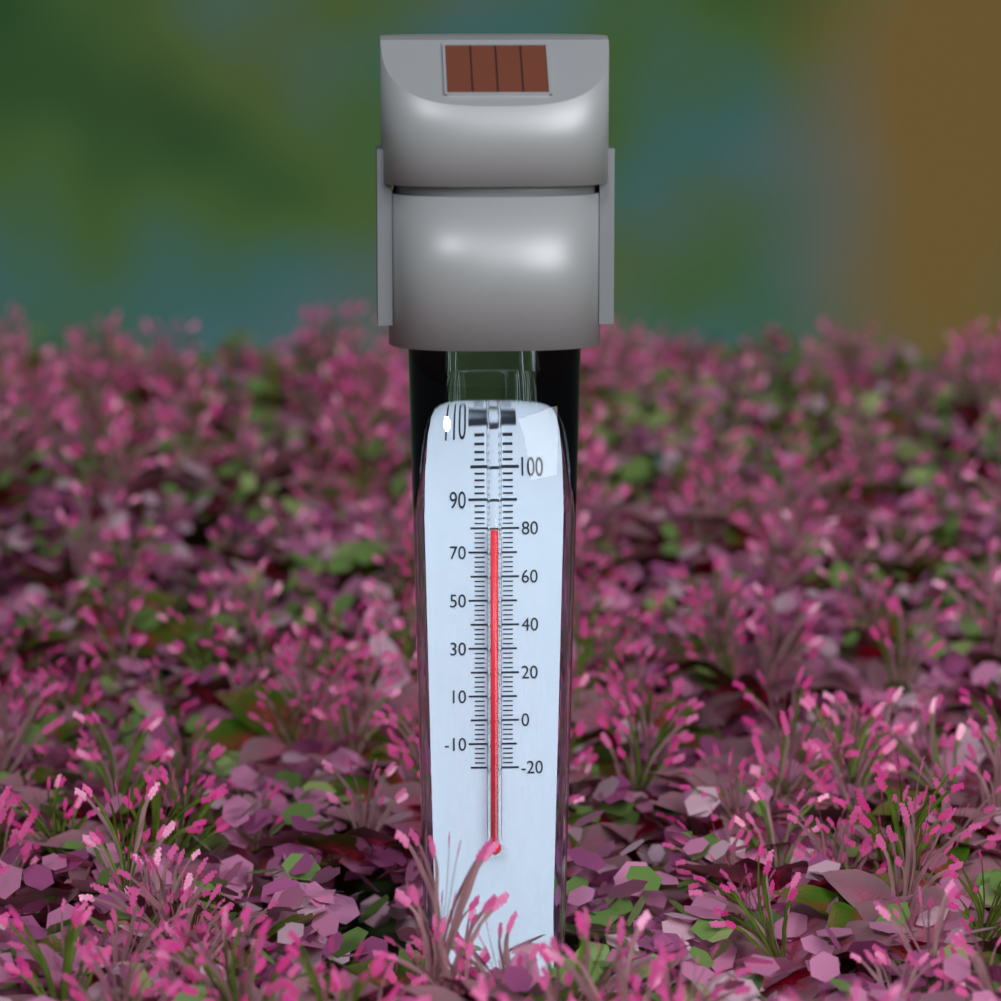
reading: 80 °F
